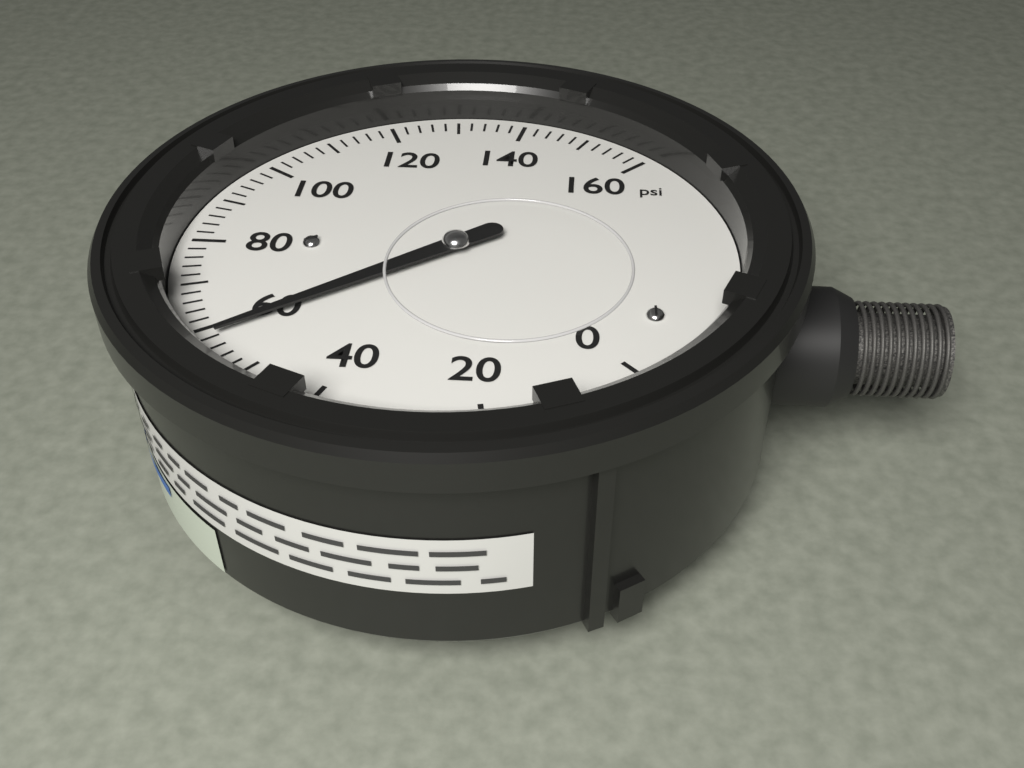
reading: 58 psi
